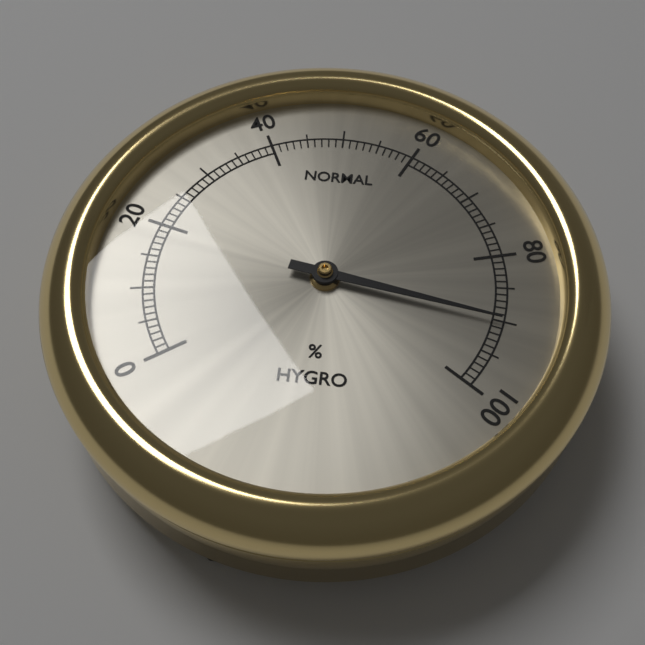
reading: 90 %
